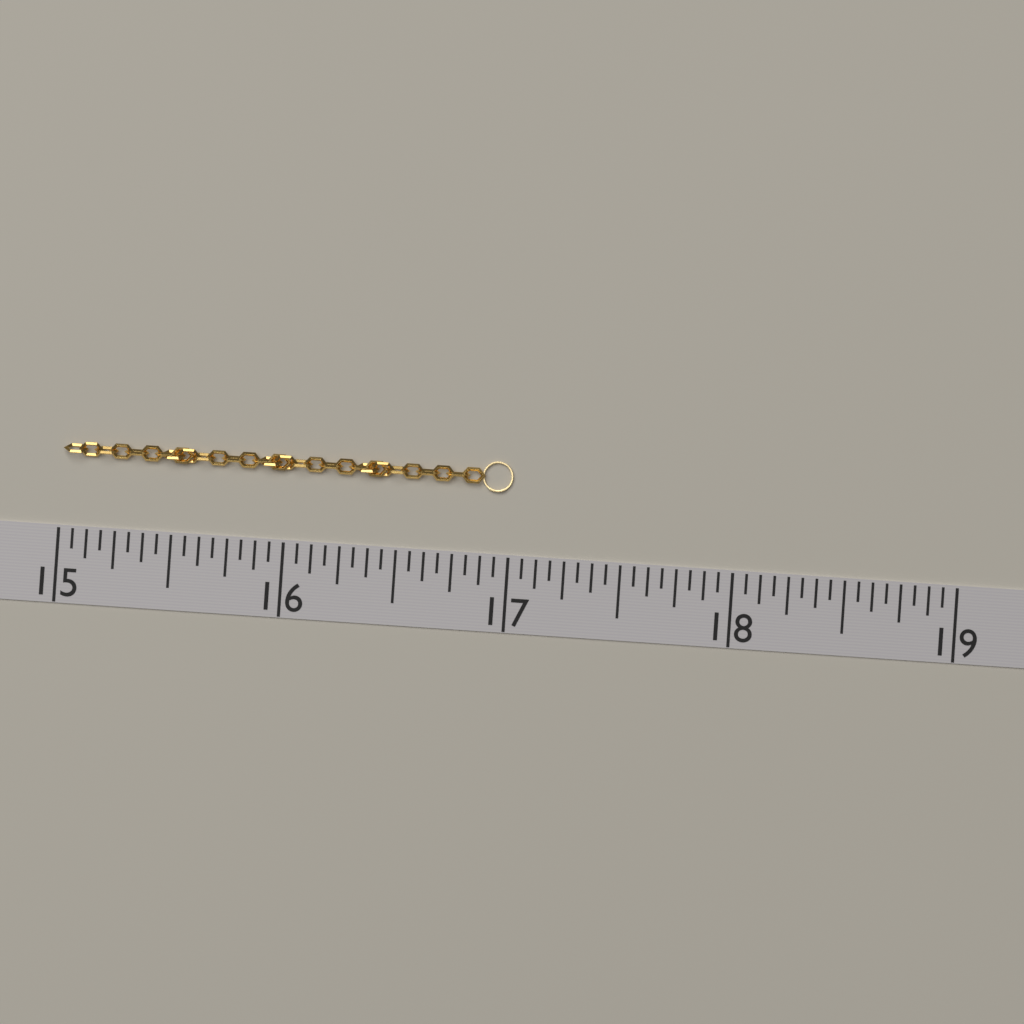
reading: 17.0000 (no unit)
